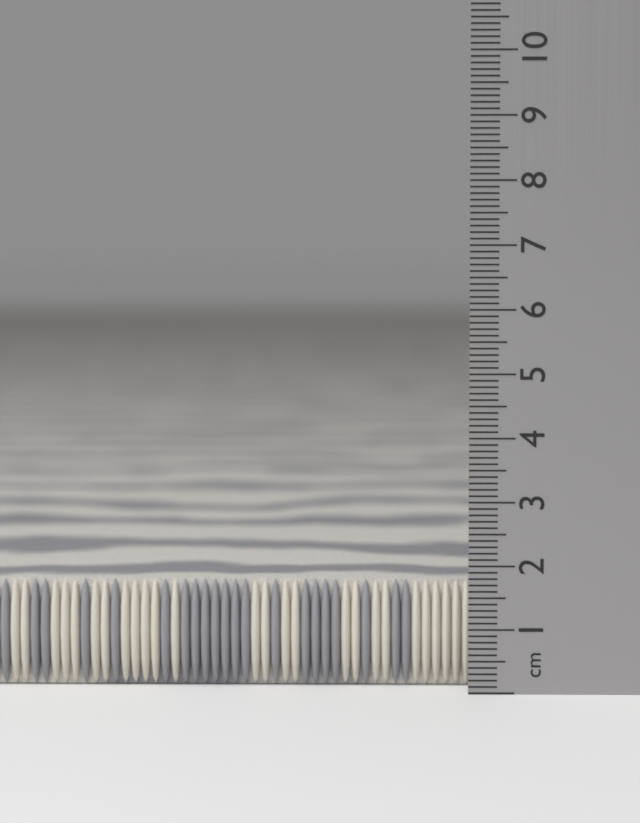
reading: 1.7 cm
